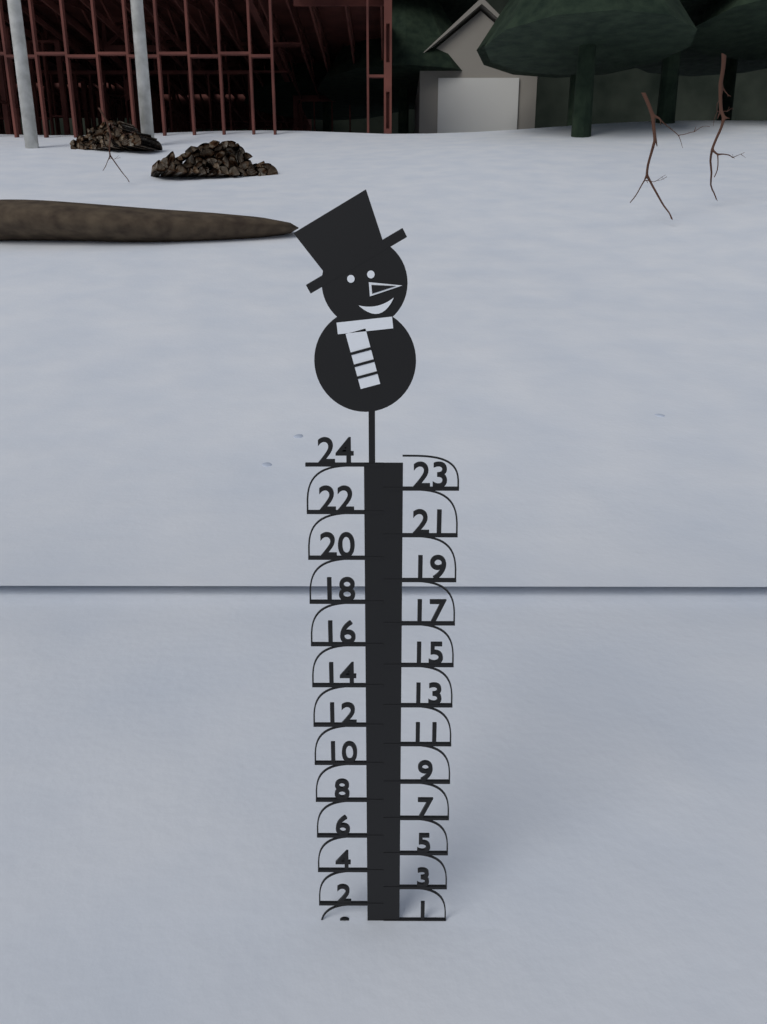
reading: 1 (no unit)
